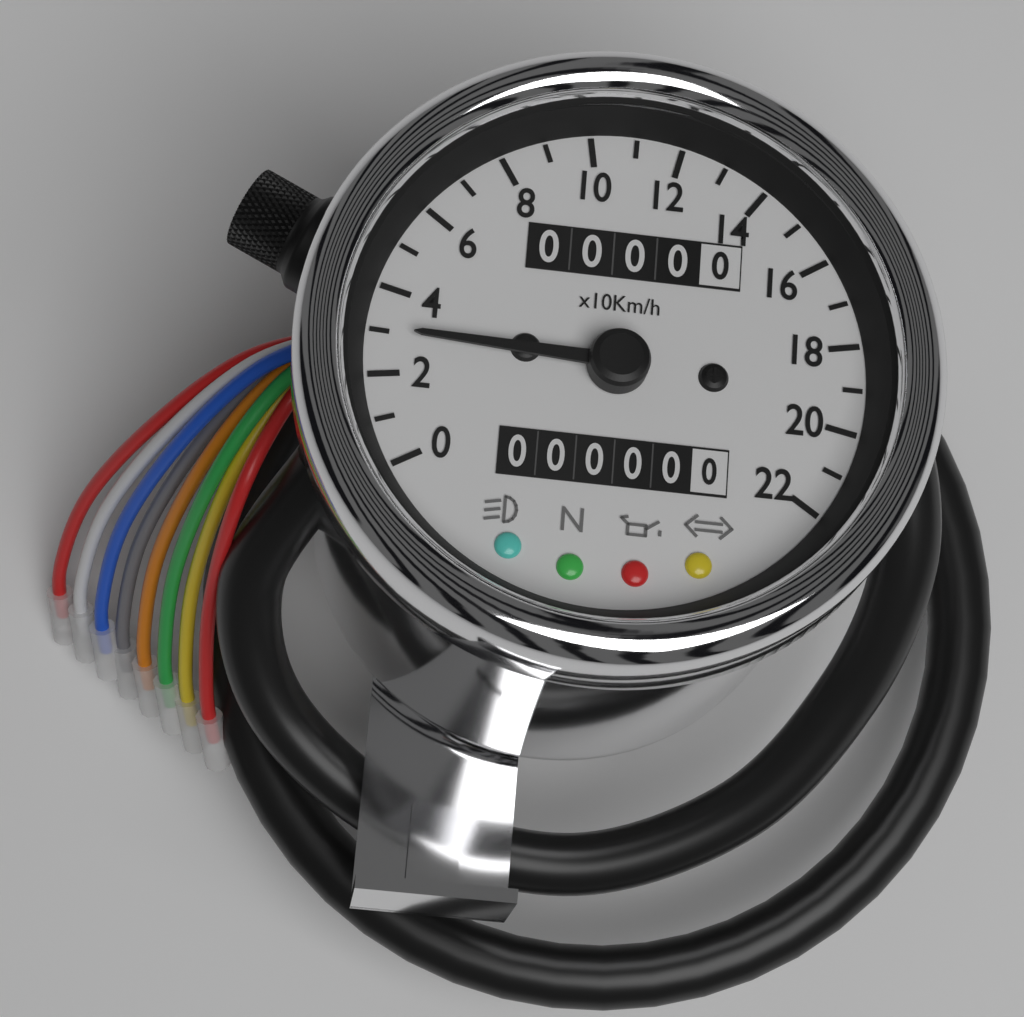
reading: 30 km/h
